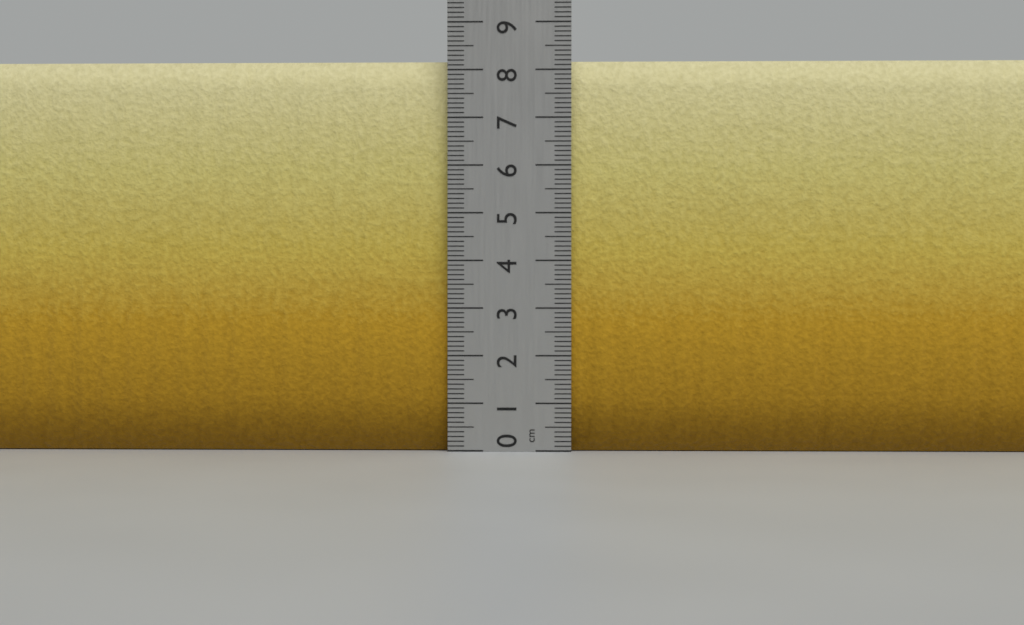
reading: 8.2 cm
